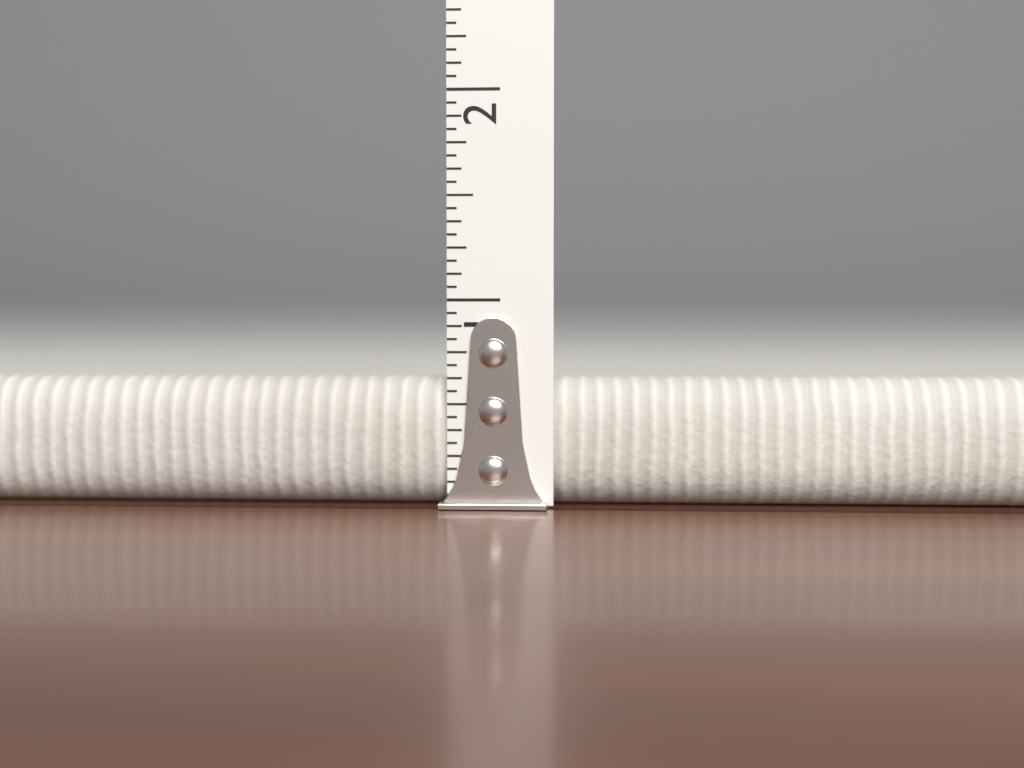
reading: 0.6250 in
